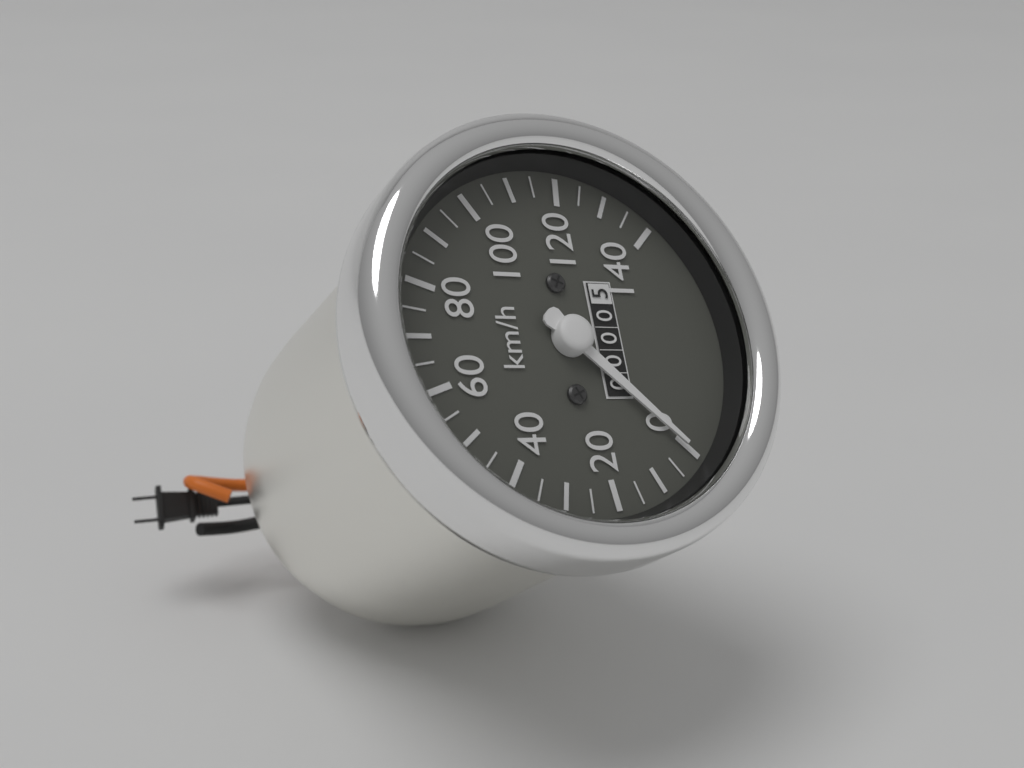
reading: 0 km/h
